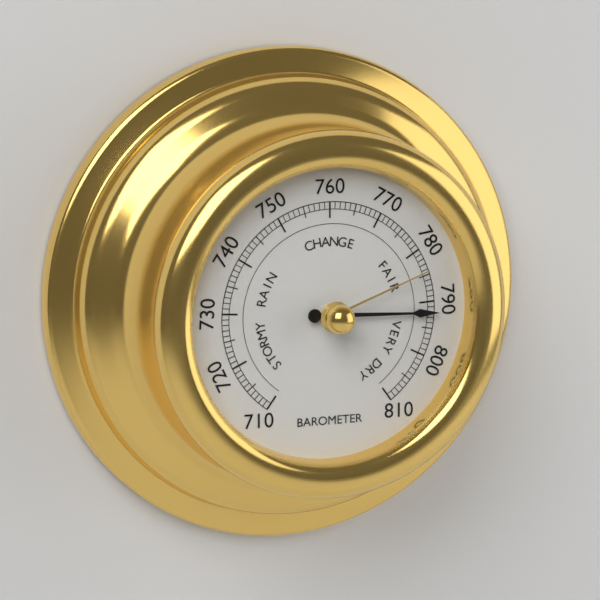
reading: 792 (no unit)
